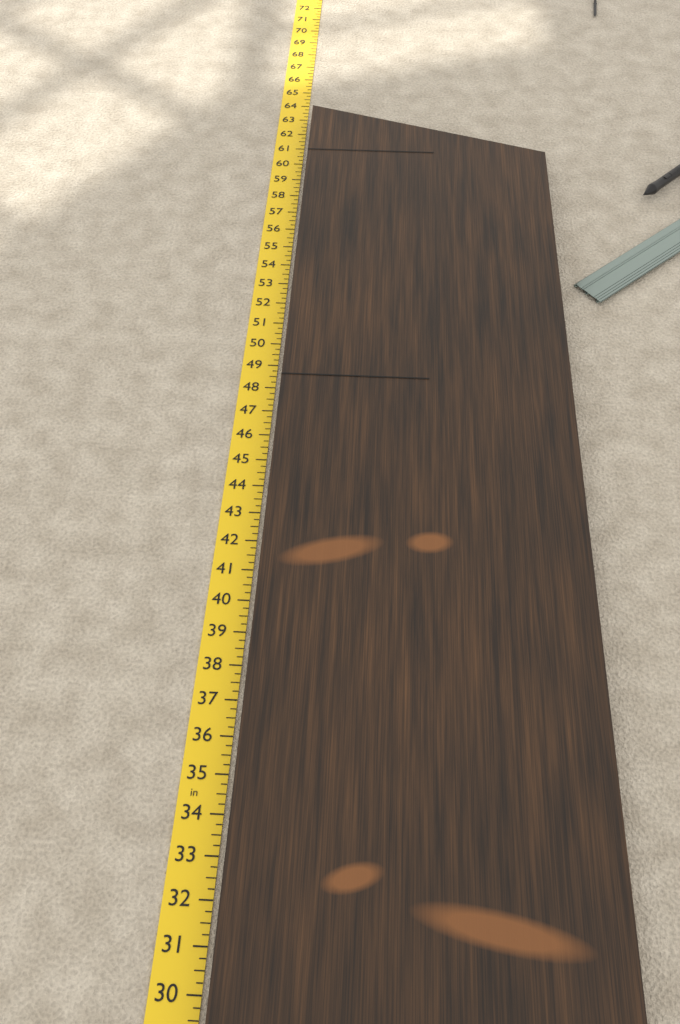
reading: 63.00 in
